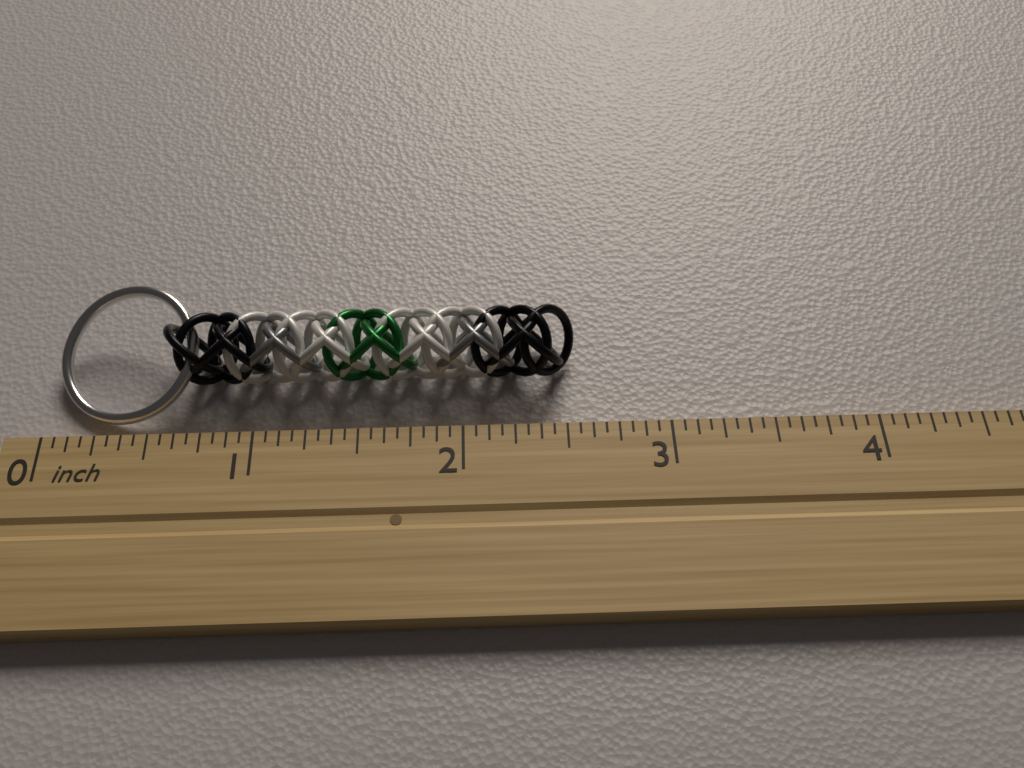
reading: 2.5625 inch
